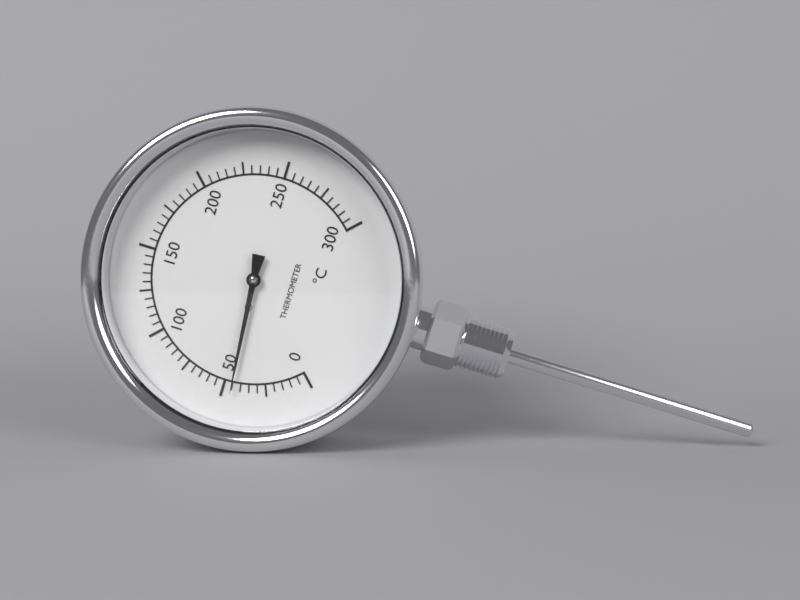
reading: 45 °C
